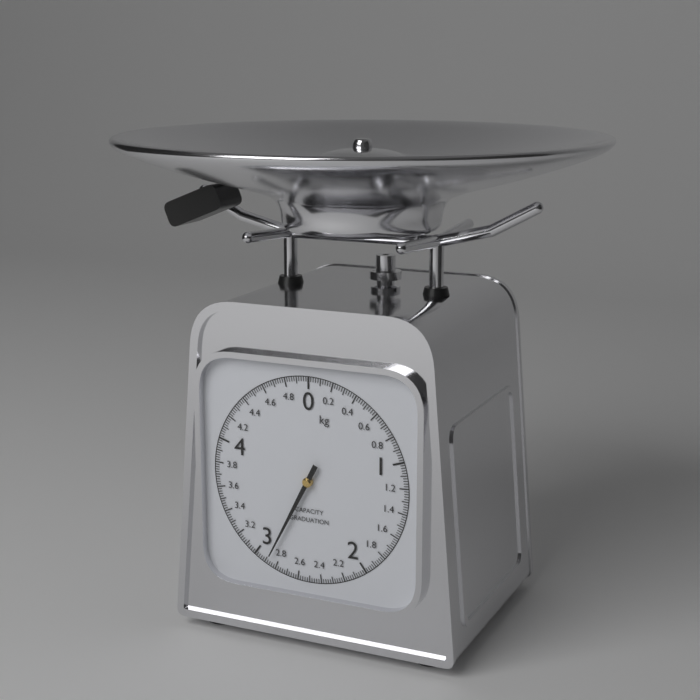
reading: 2.88 kg
